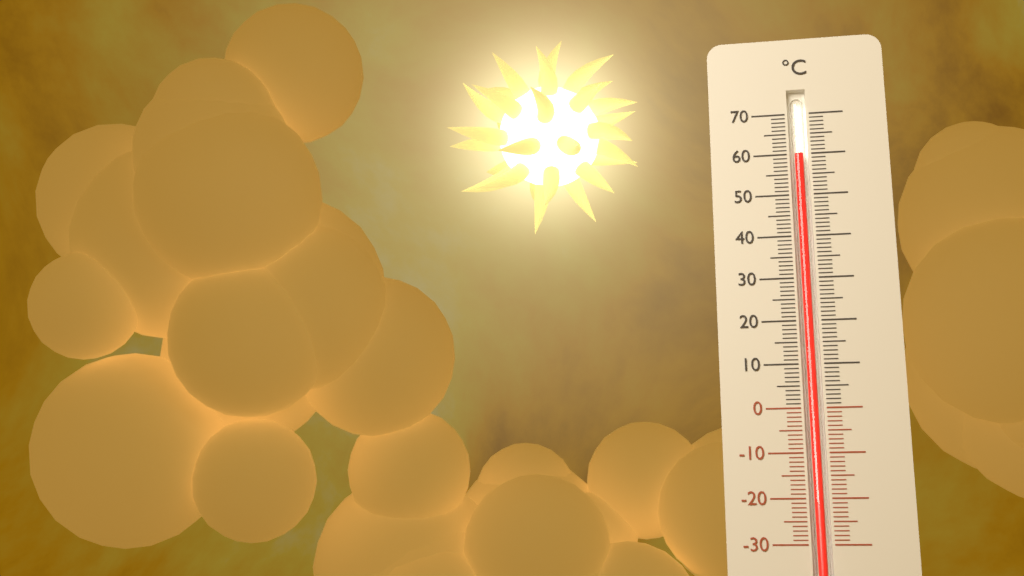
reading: 60 °C
